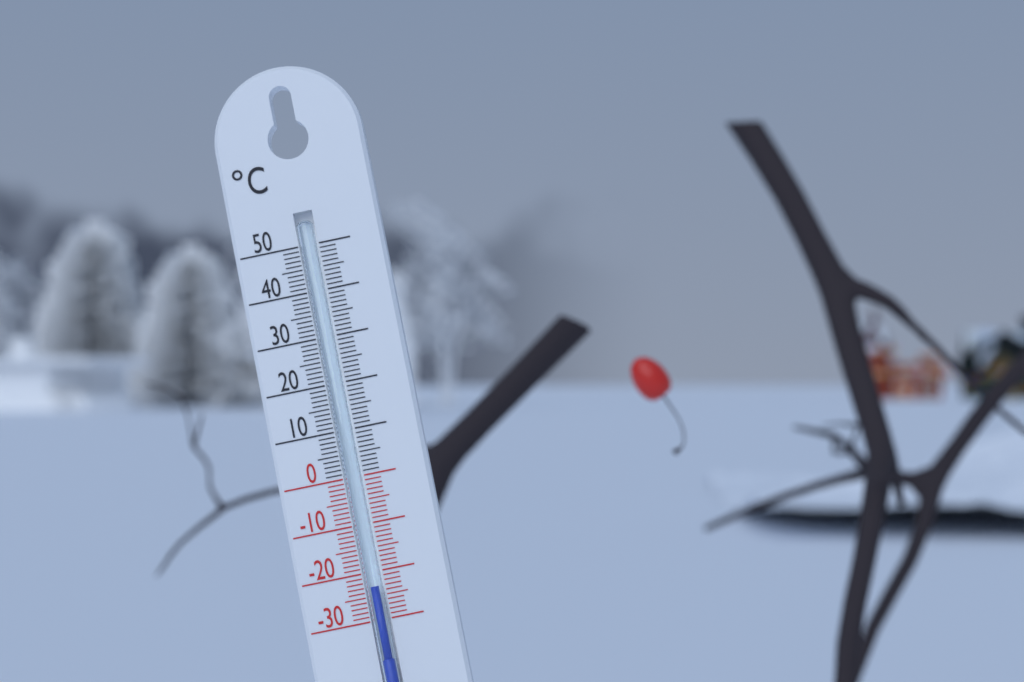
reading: -23 °C
